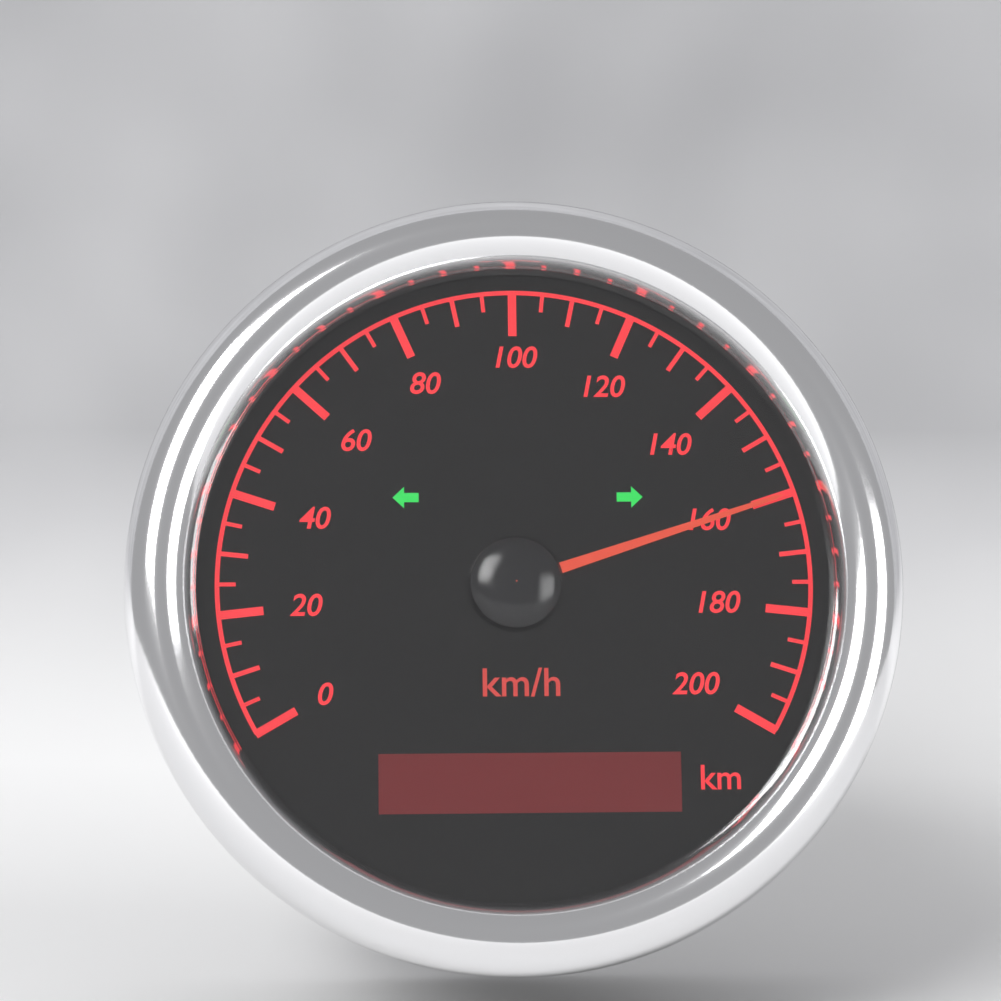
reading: 160 km/h
